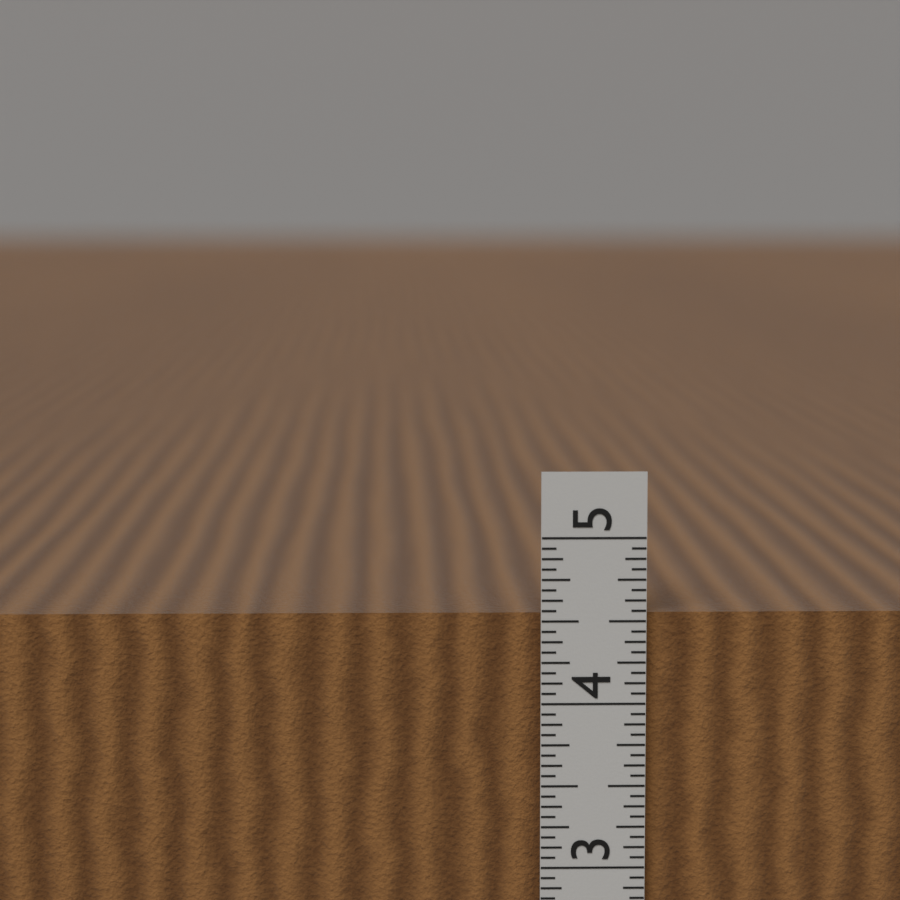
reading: 4.6250 in
